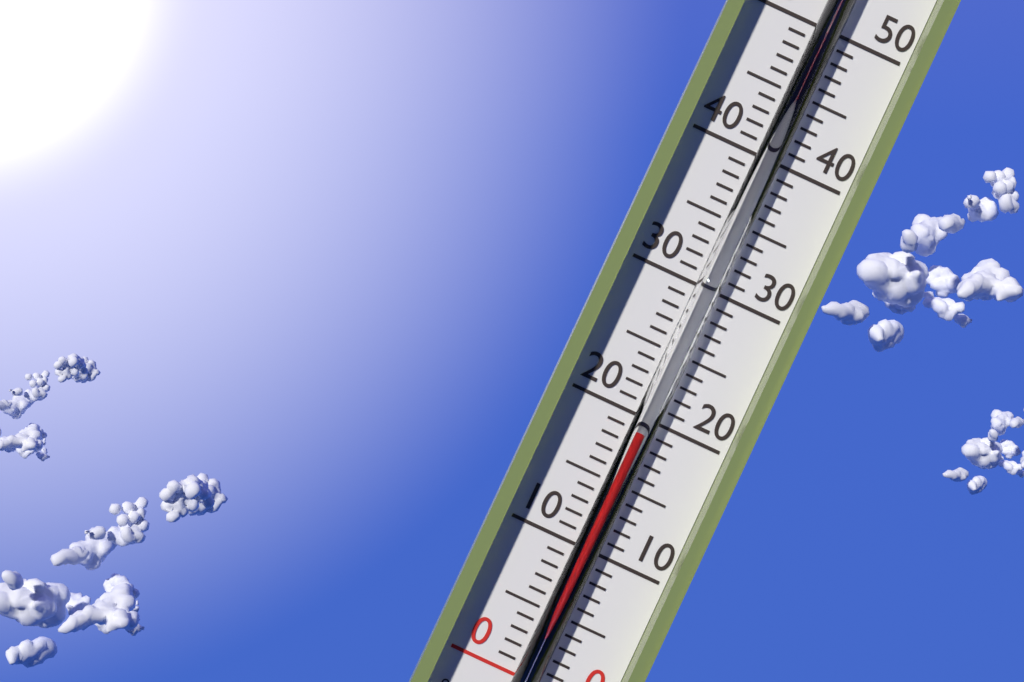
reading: 19 °C
